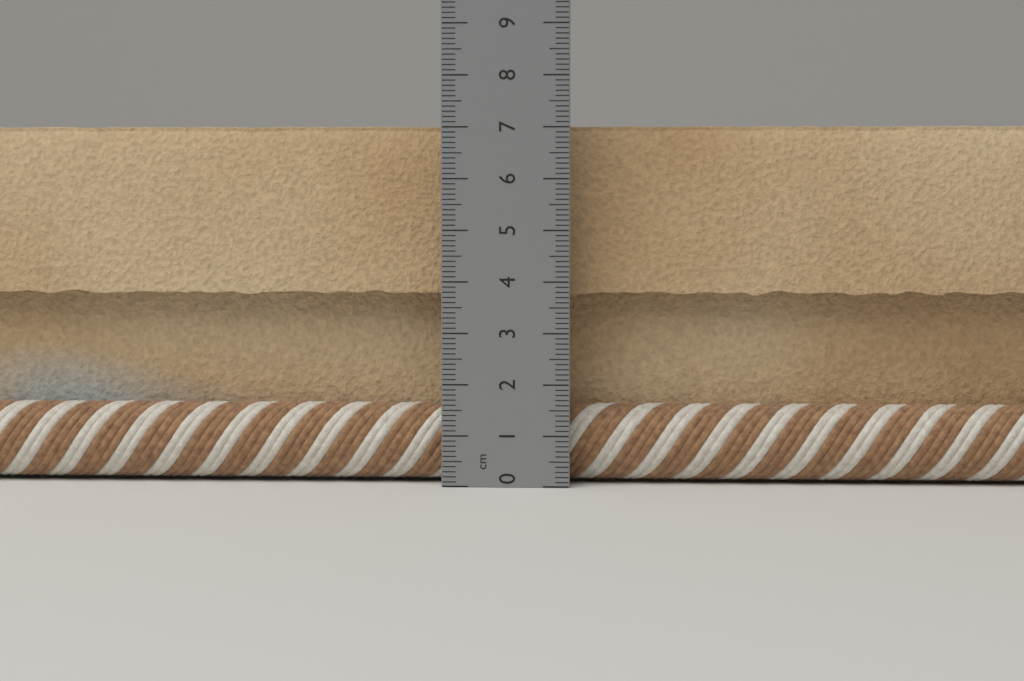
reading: 7.1 cm
